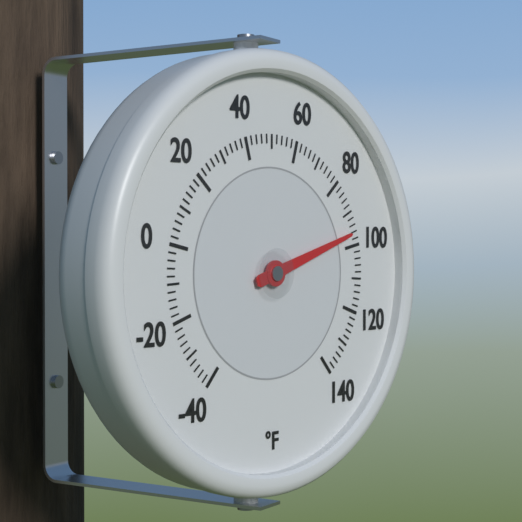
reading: 96 °F
